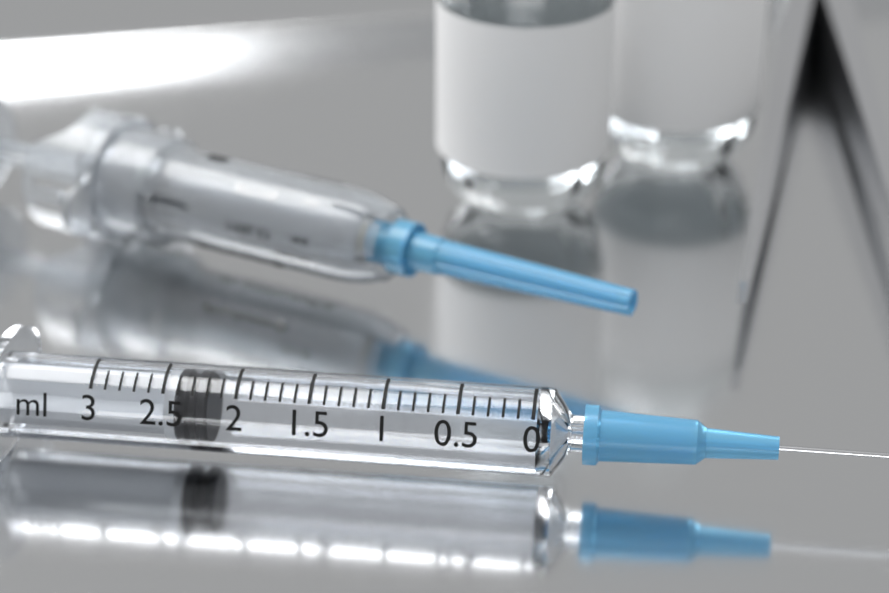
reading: 2.2 ml
